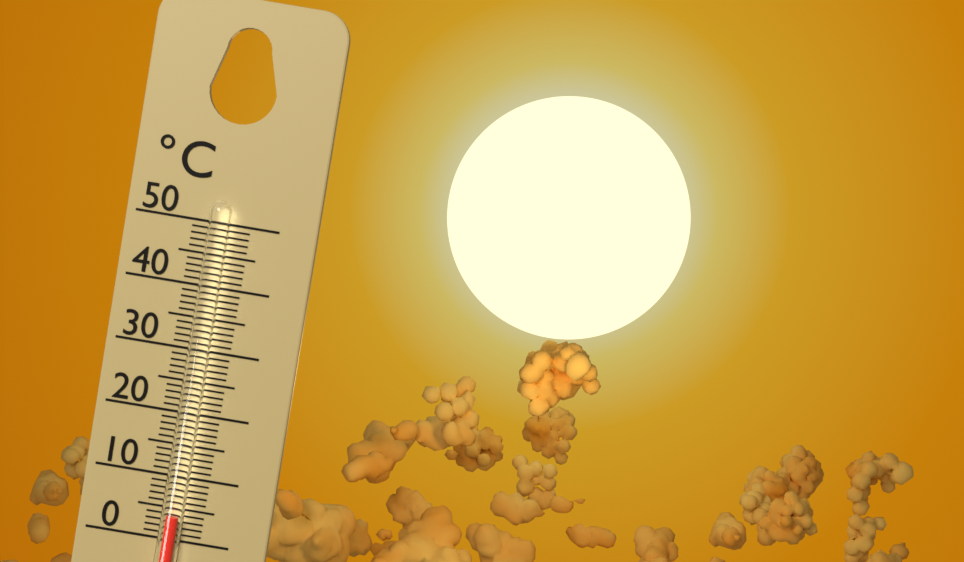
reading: 4 °C
